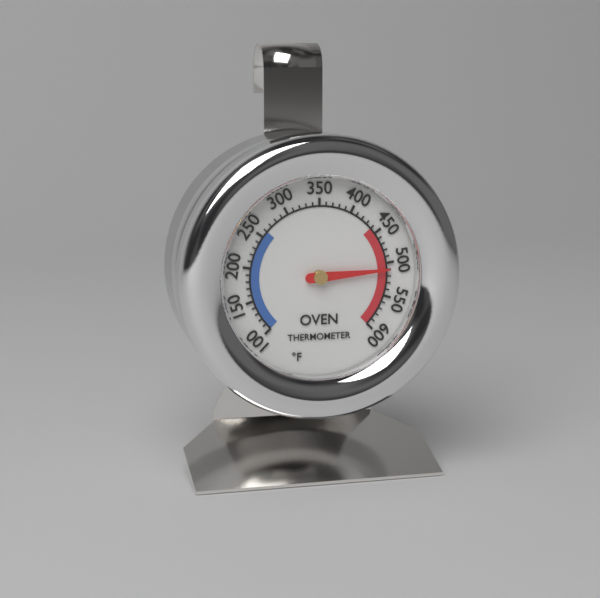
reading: 510 °F
